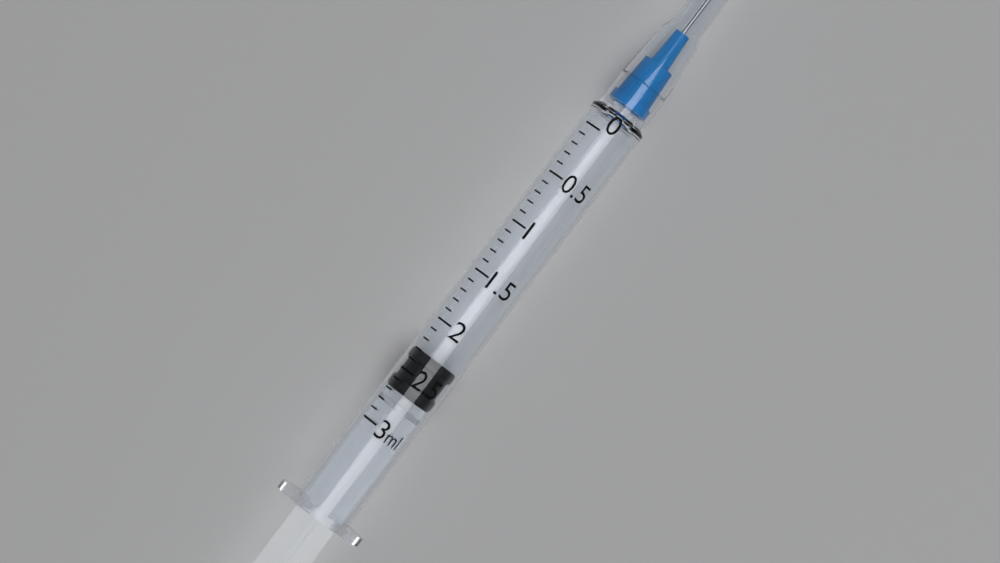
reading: 2.3 ml
